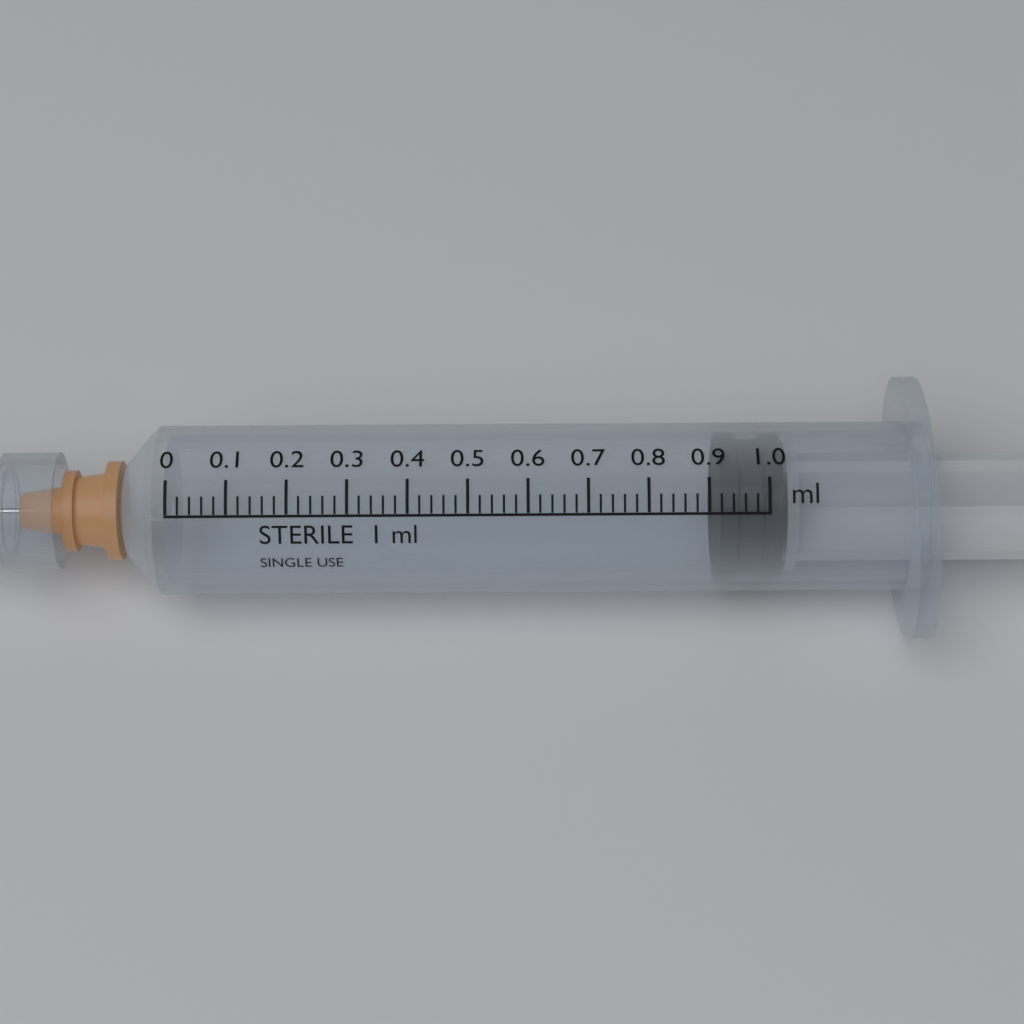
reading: 0.92 ml
